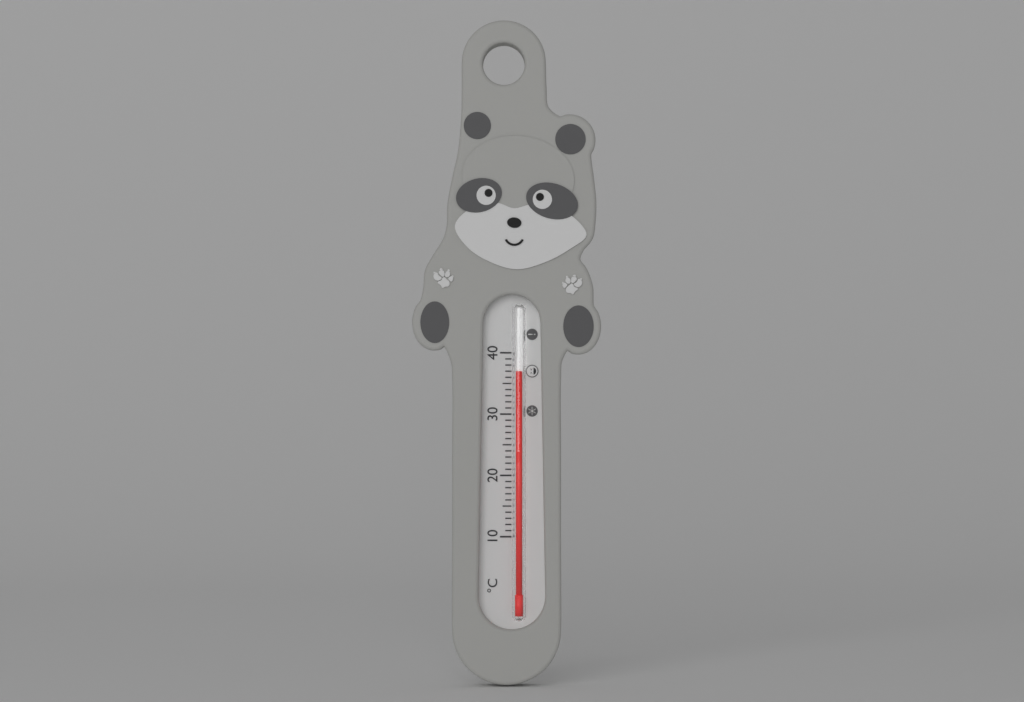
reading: 37 °C
